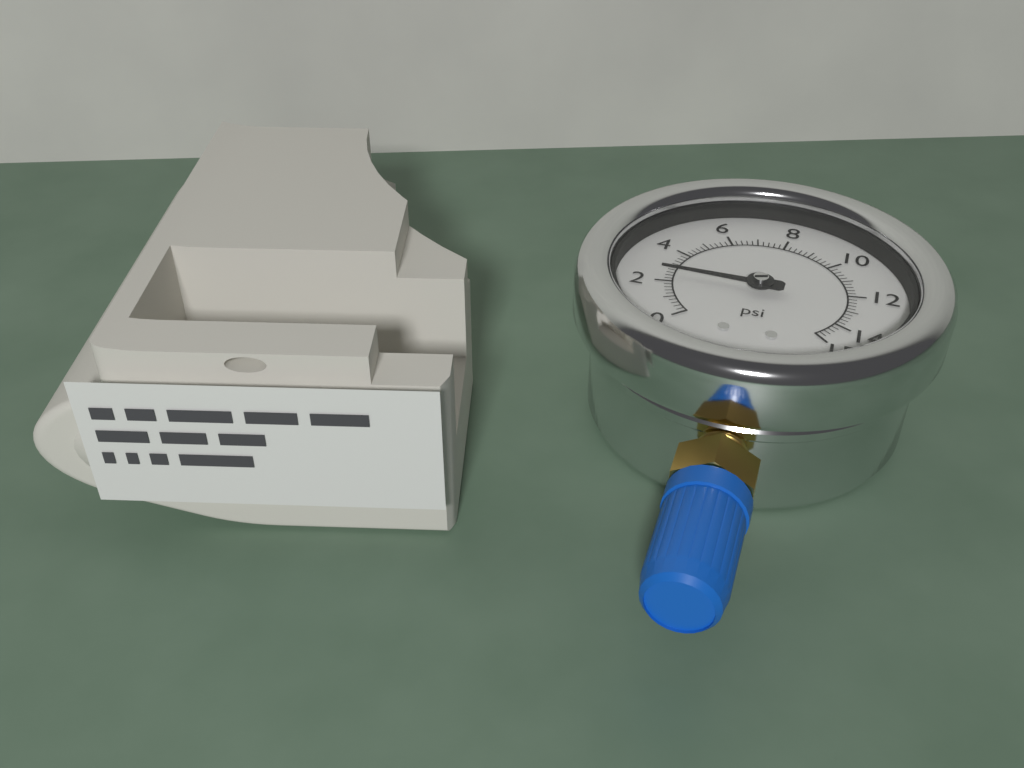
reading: 2.6 psi
